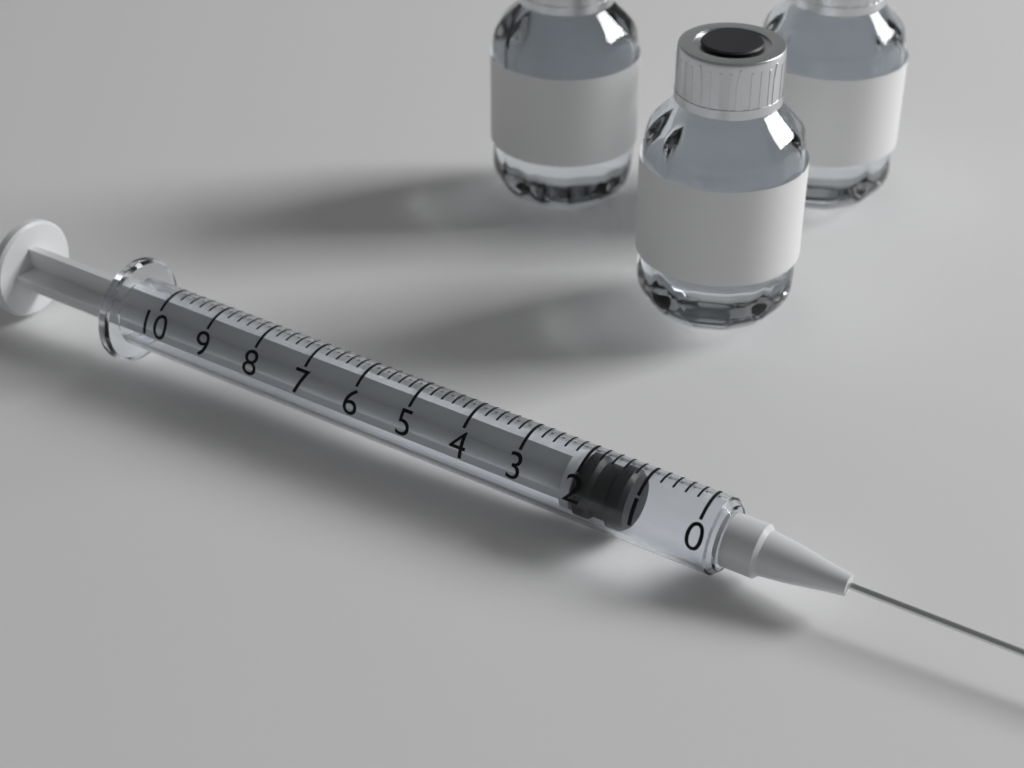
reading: 1.2 (no unit)
